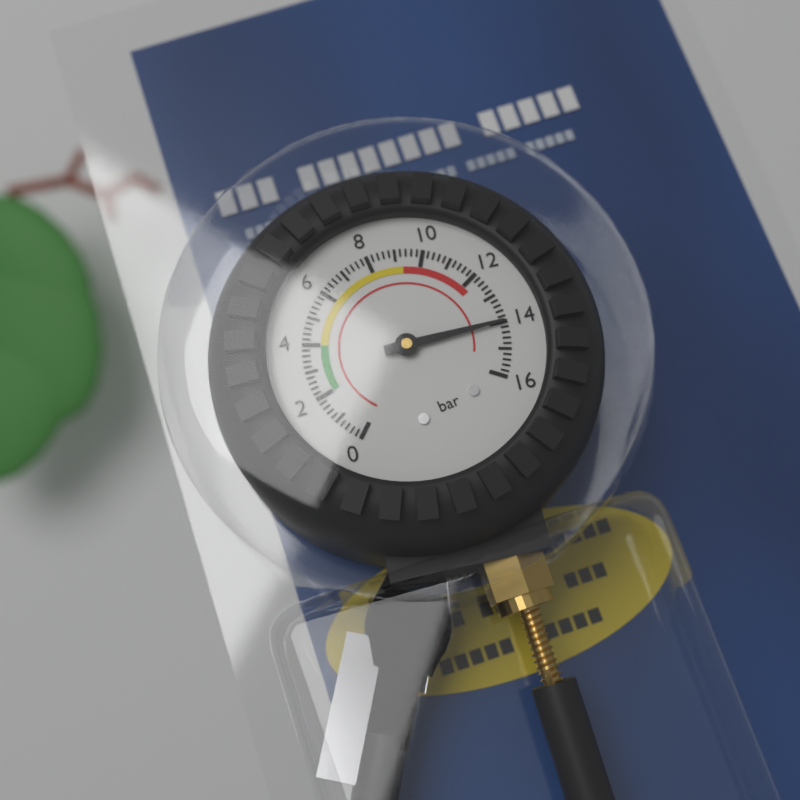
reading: 14.0 bar
